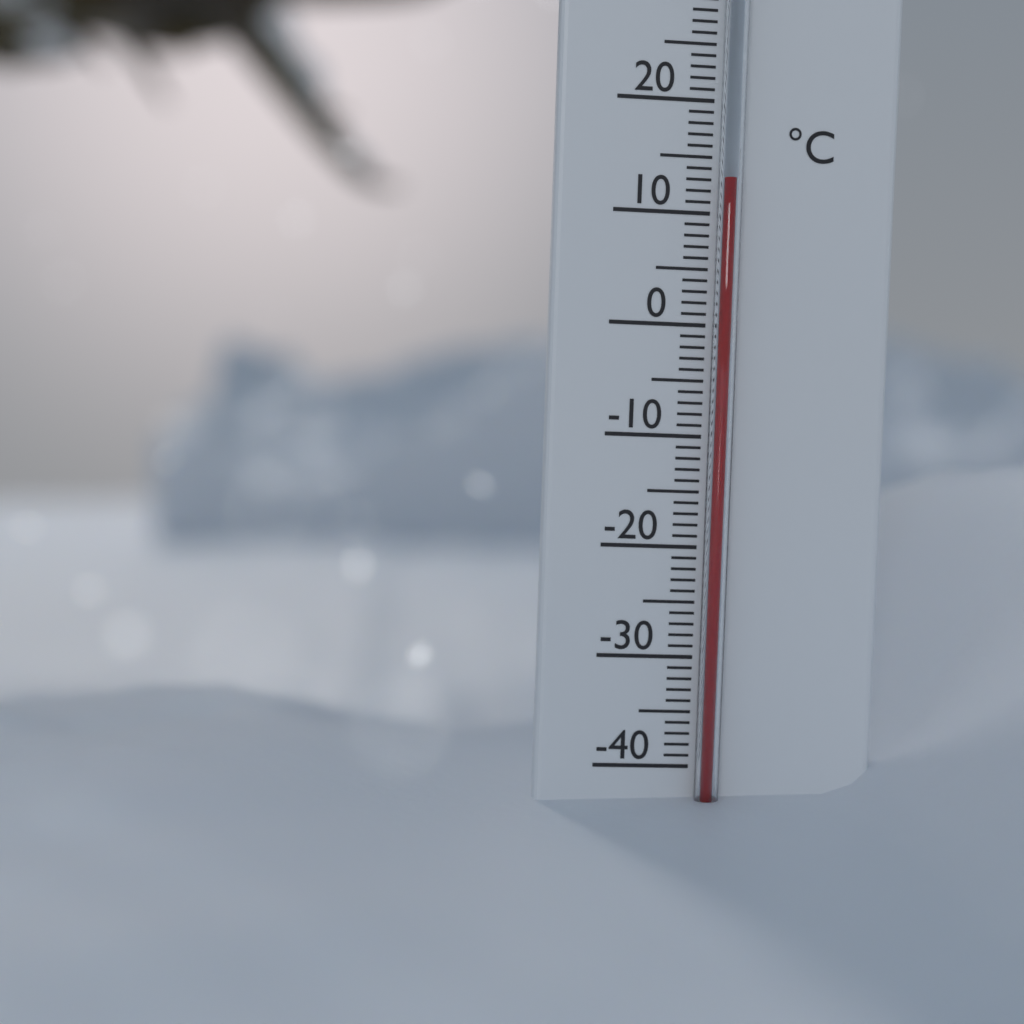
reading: 13 °C
